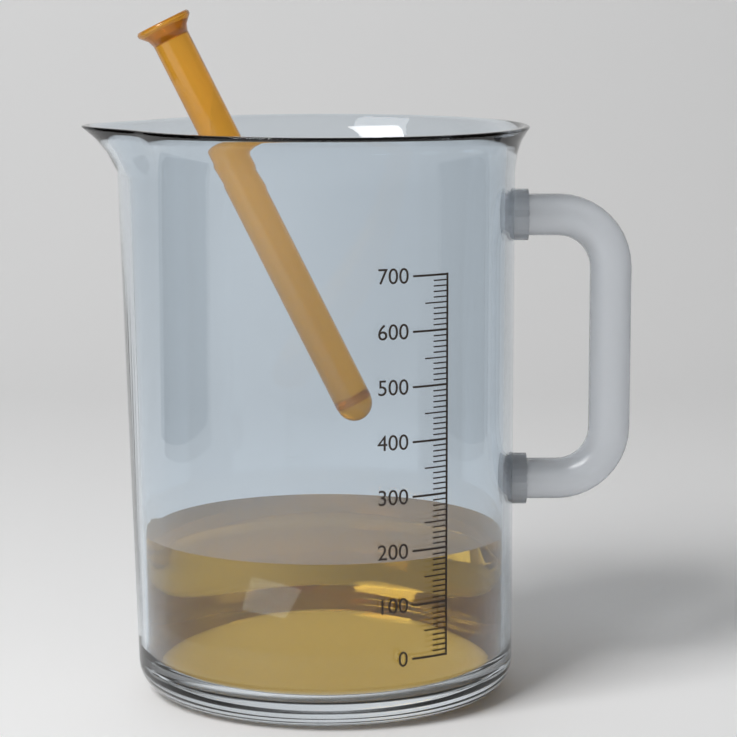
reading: 180 (no unit)
